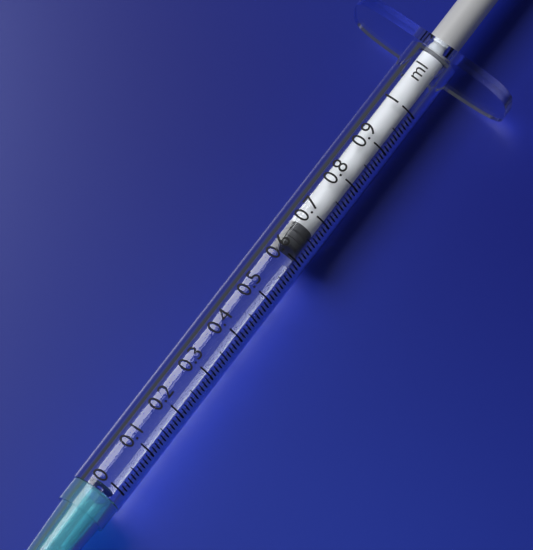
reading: 0.62 ml
